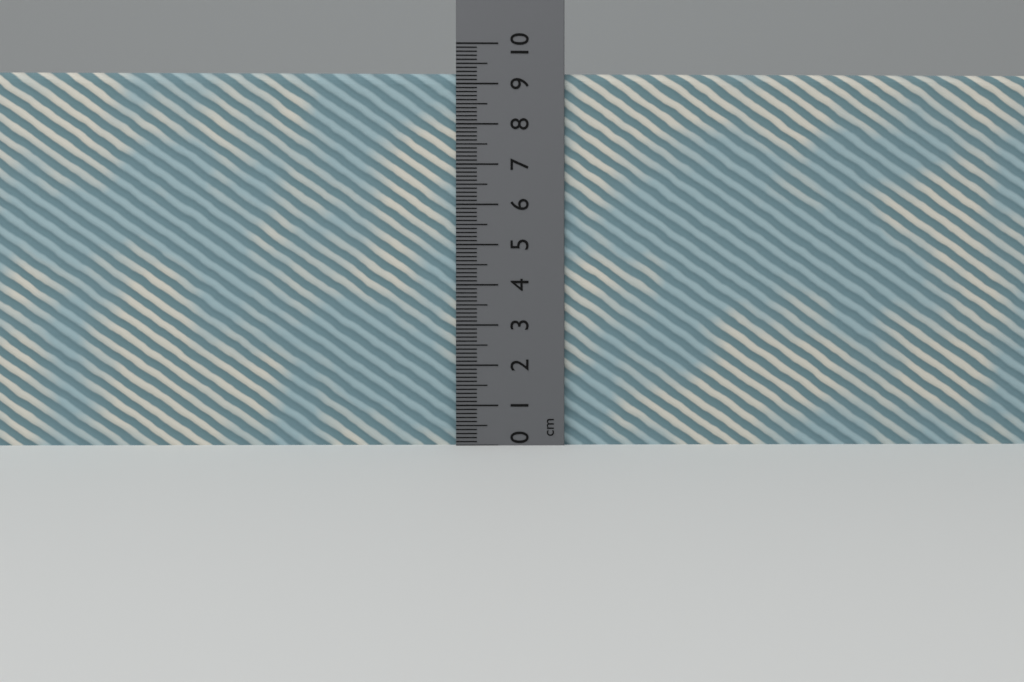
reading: 9.3 cm
